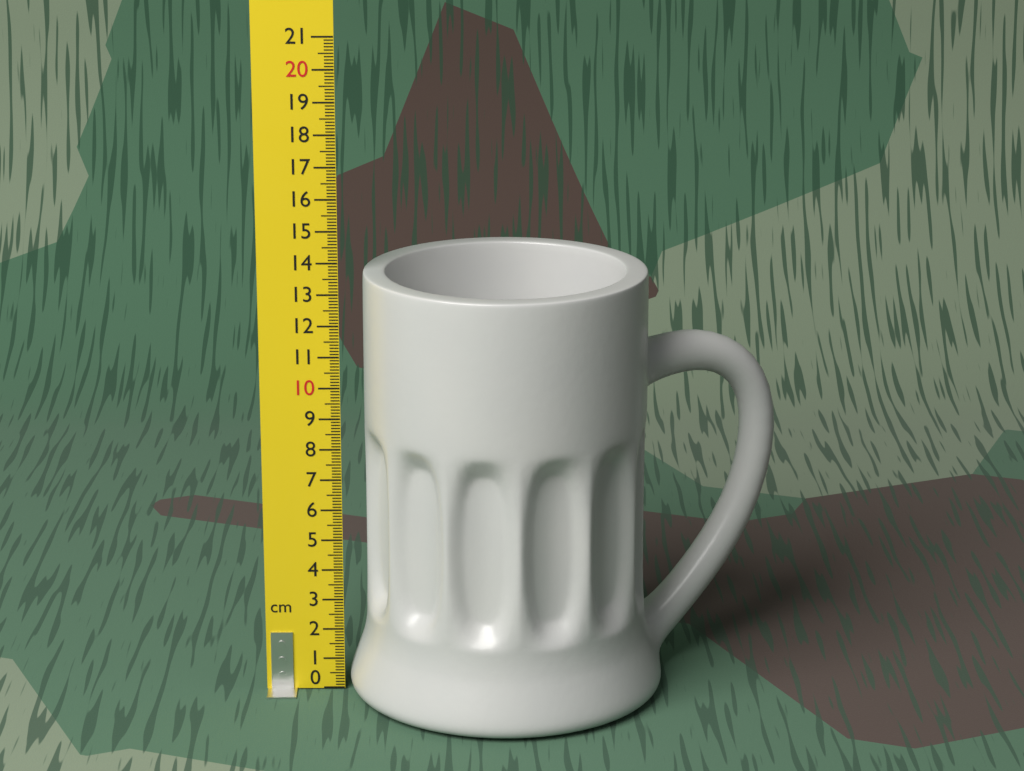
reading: 13.7 cm
